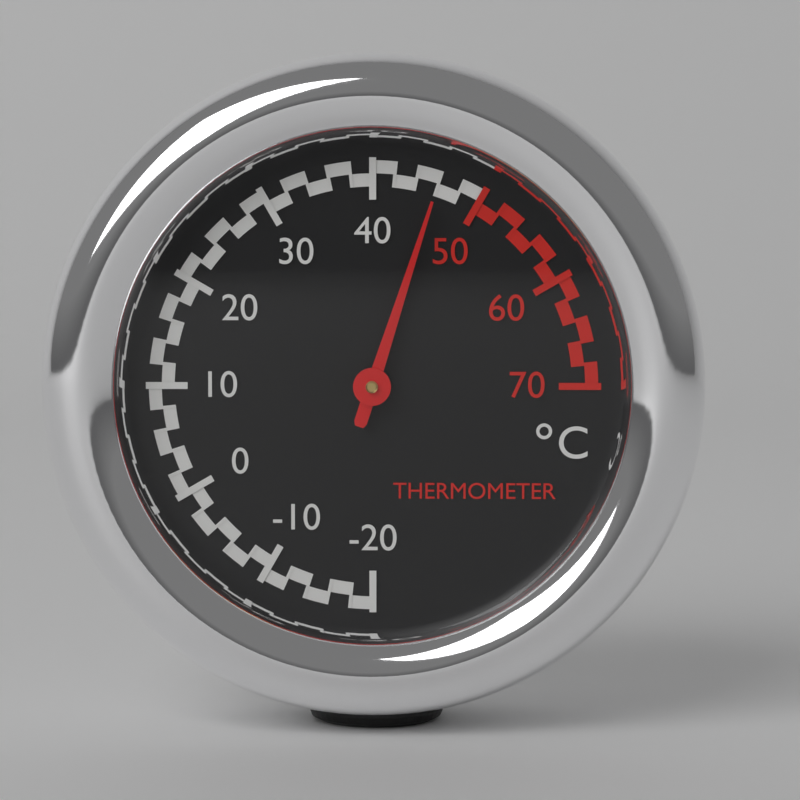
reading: 46 °C
